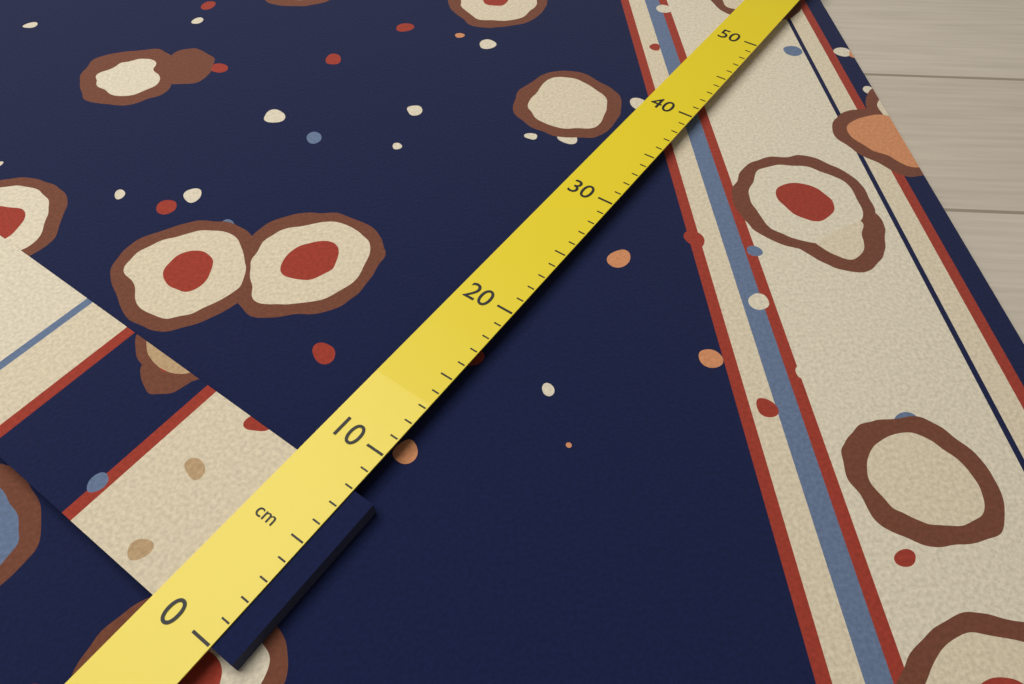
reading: 8 cm
